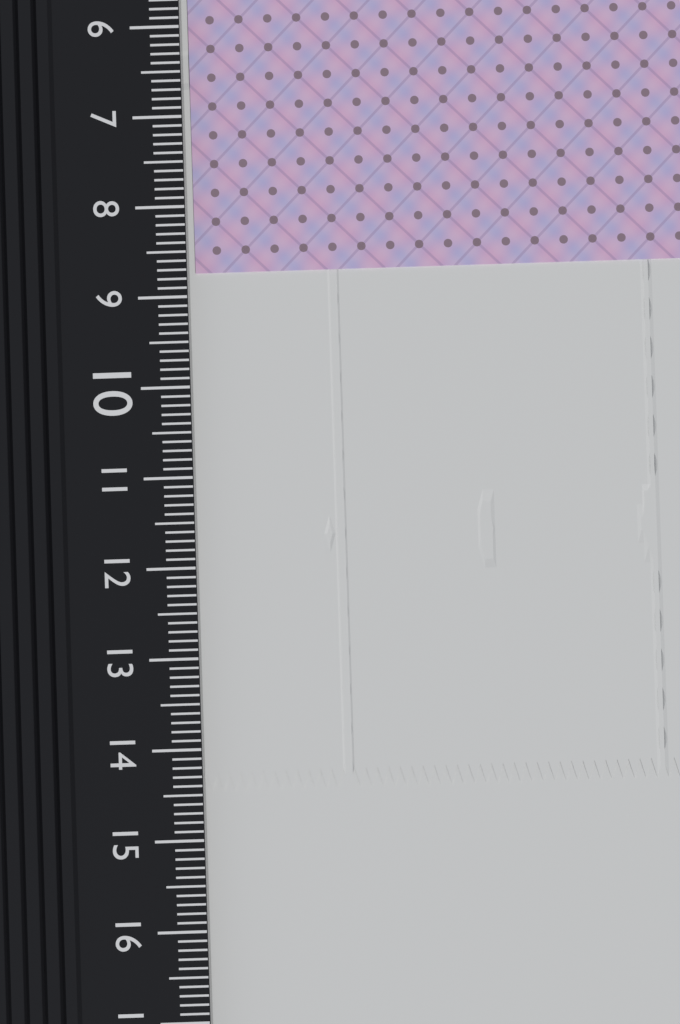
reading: 8.7 cm
